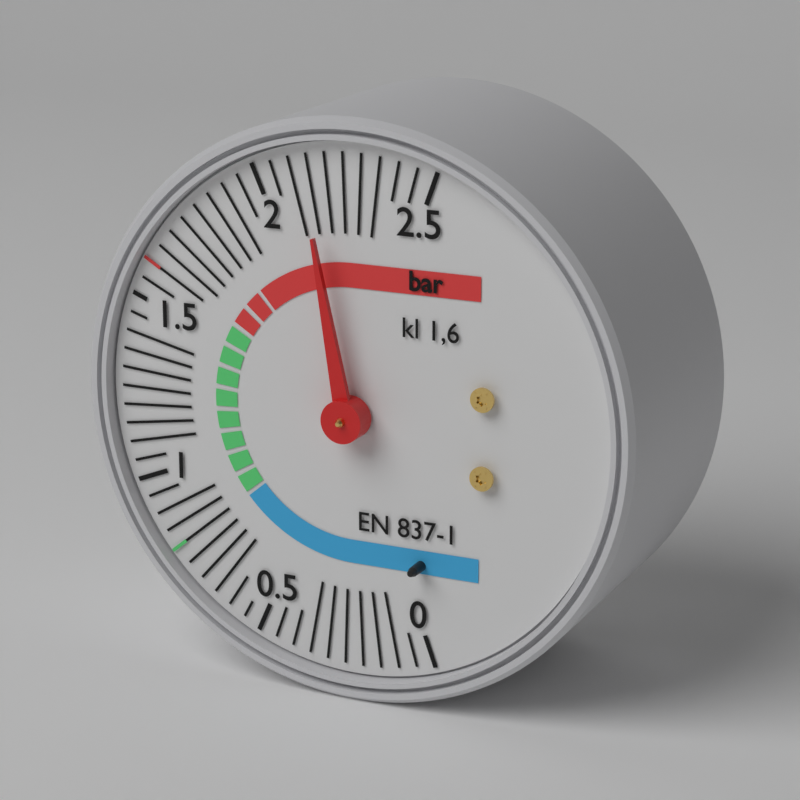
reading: 2.15 bar
